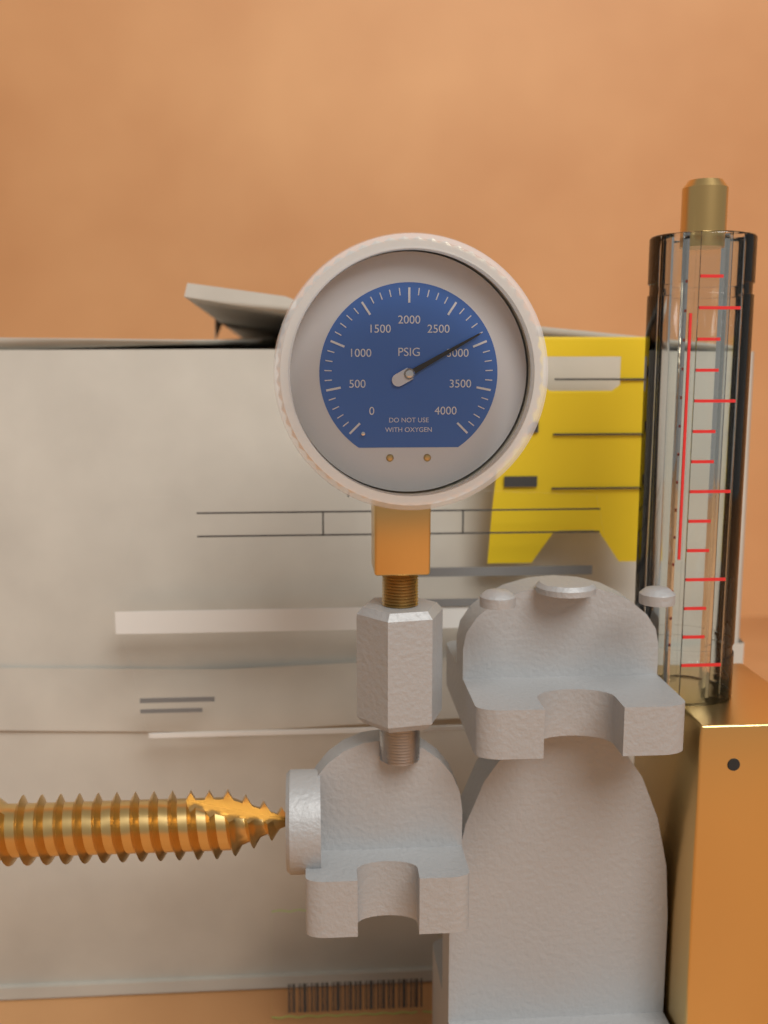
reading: 2900 psi
